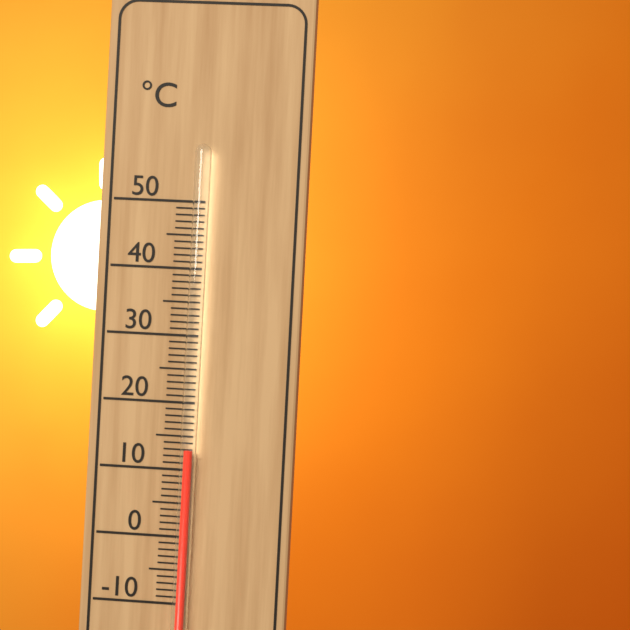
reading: 13 °C
